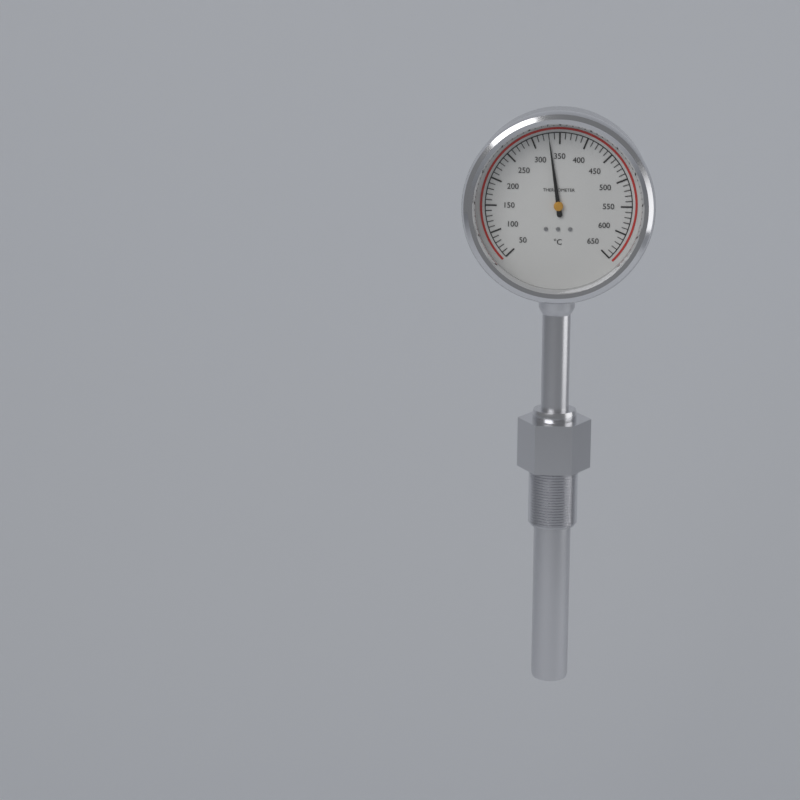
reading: 330 °C
